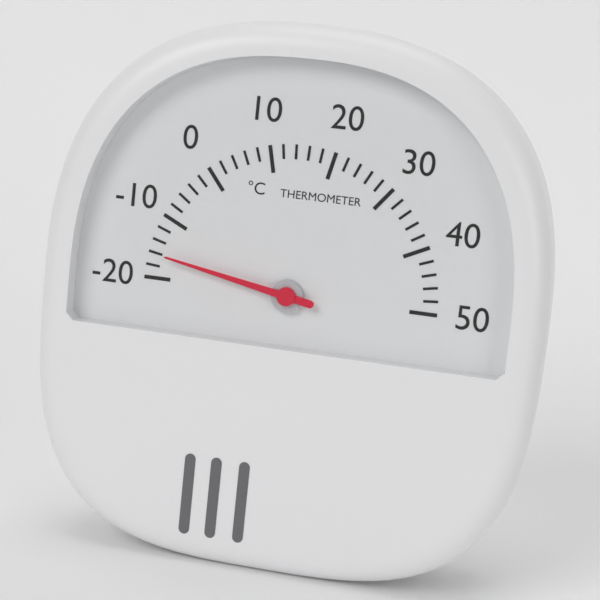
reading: -16 °C
